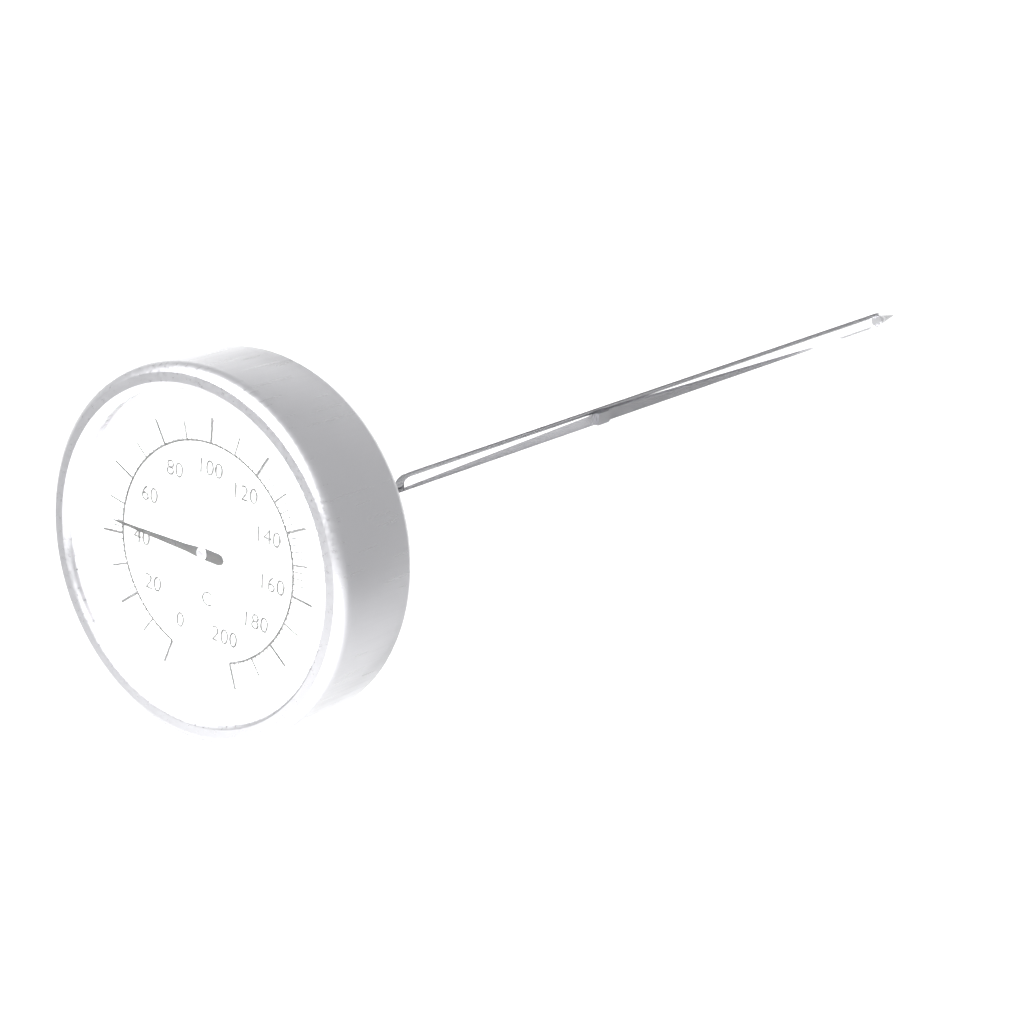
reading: 44 °C
